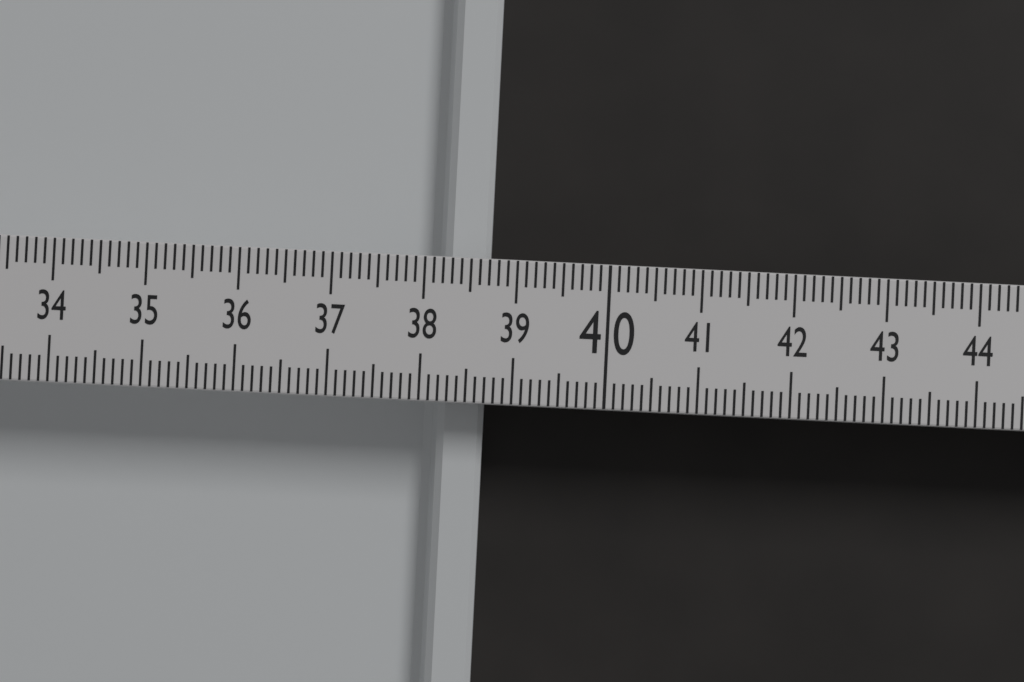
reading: 38.7 (no unit)
